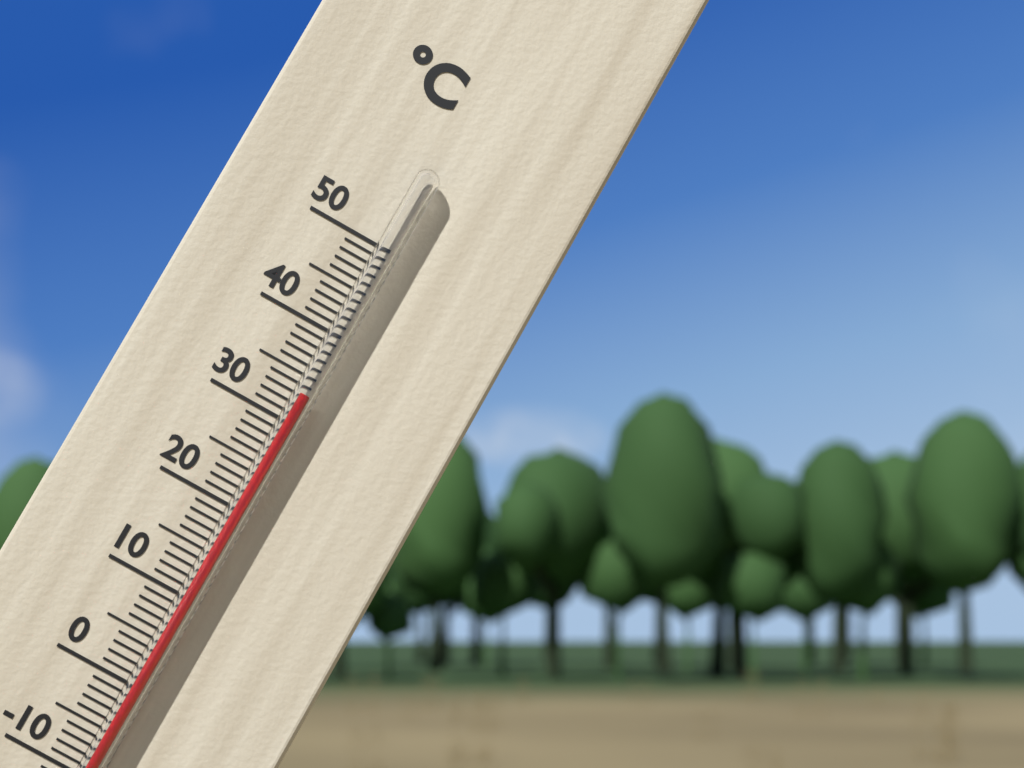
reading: 33 °C
